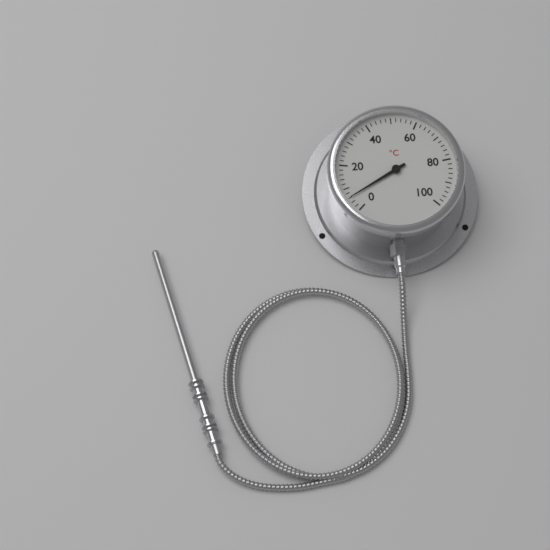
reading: 6 °C
